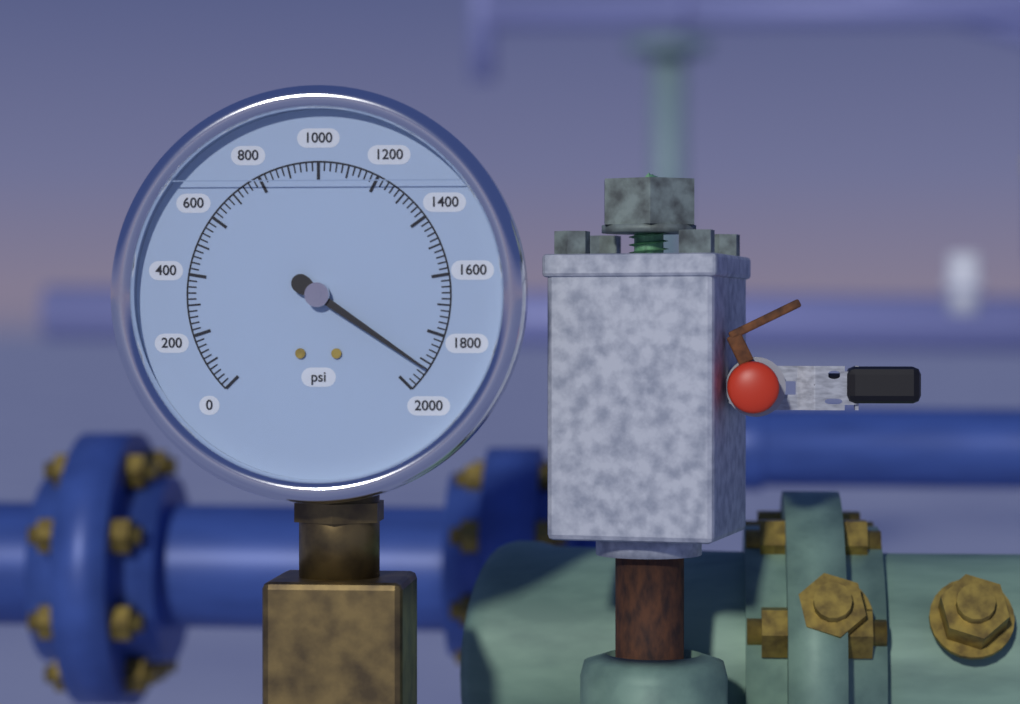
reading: 1920 psi
